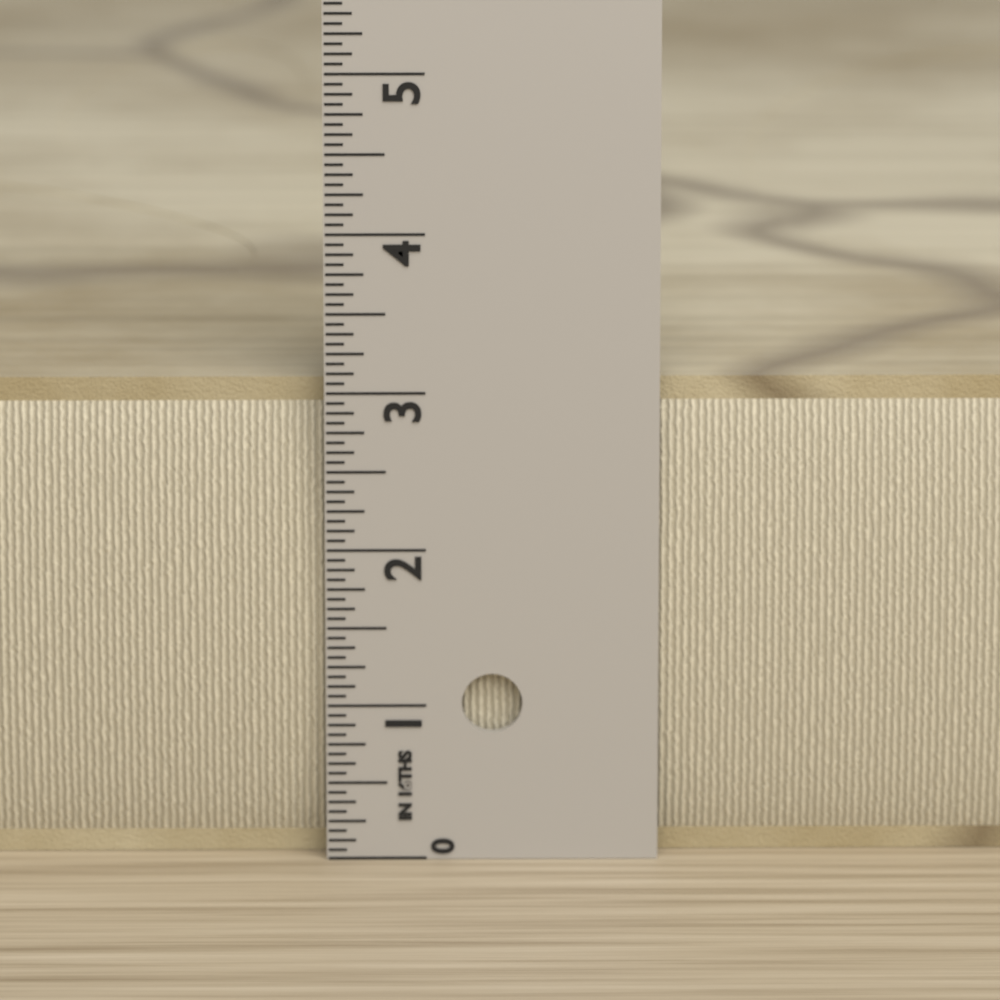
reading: 3.0625 in
